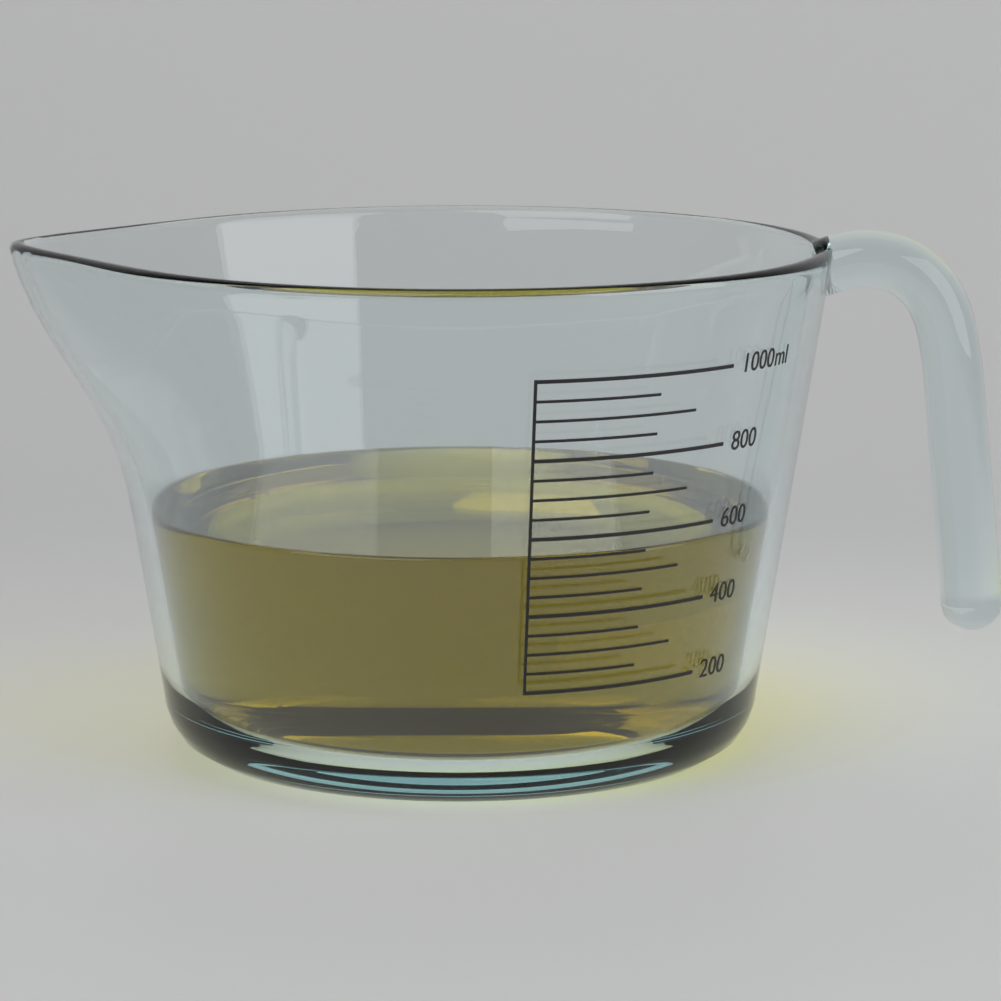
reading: 550 ml
